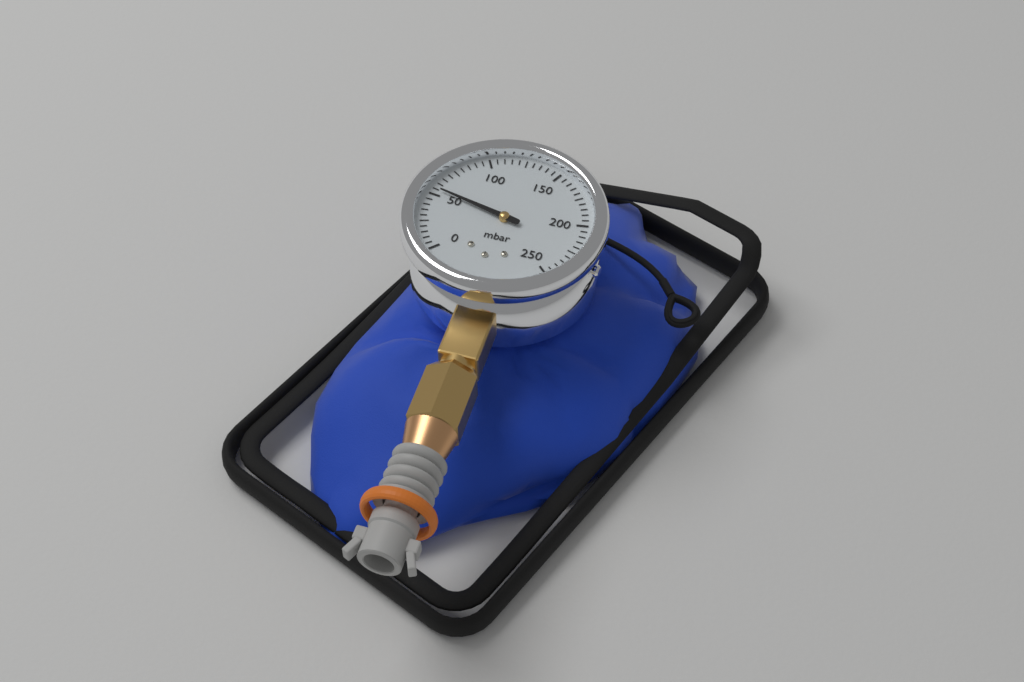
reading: 55 mbar
